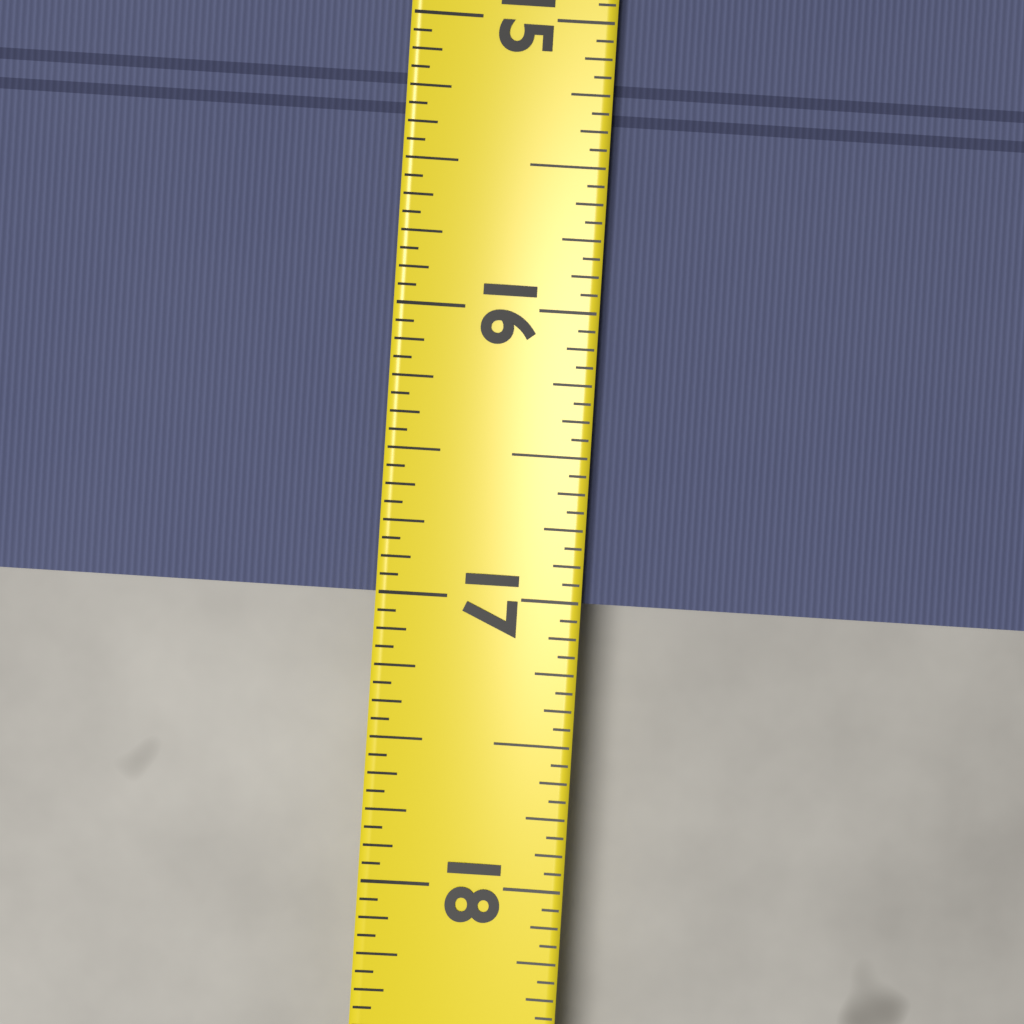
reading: 17.0000 (no unit)
